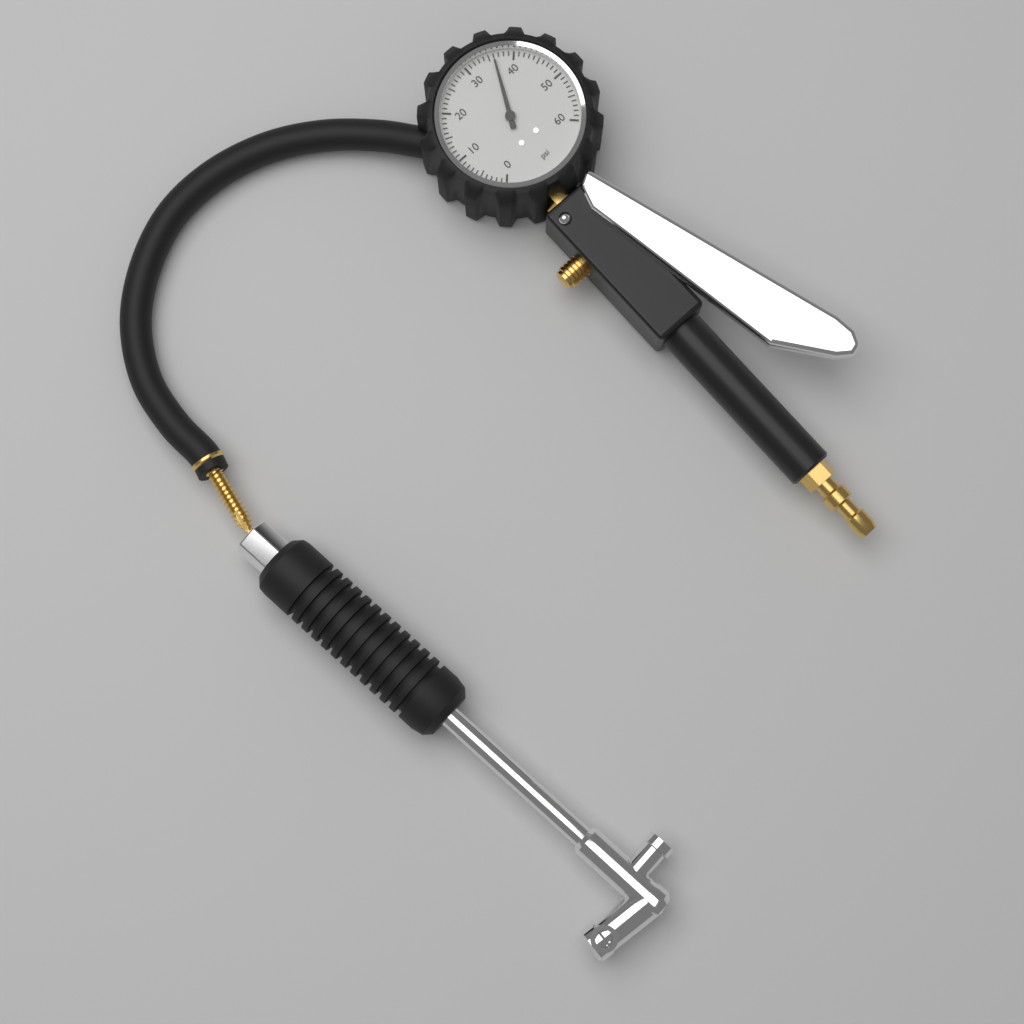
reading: 36 psi
